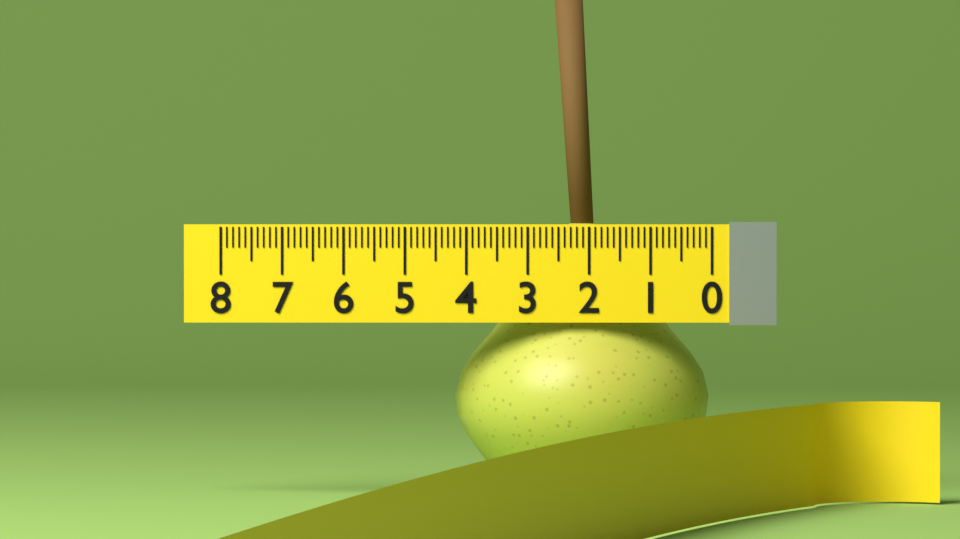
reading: 4.2 (no unit)
